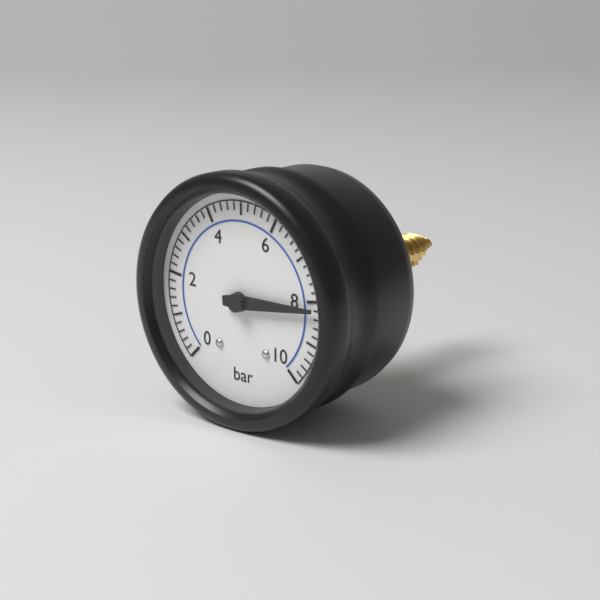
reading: 8.2 bar
